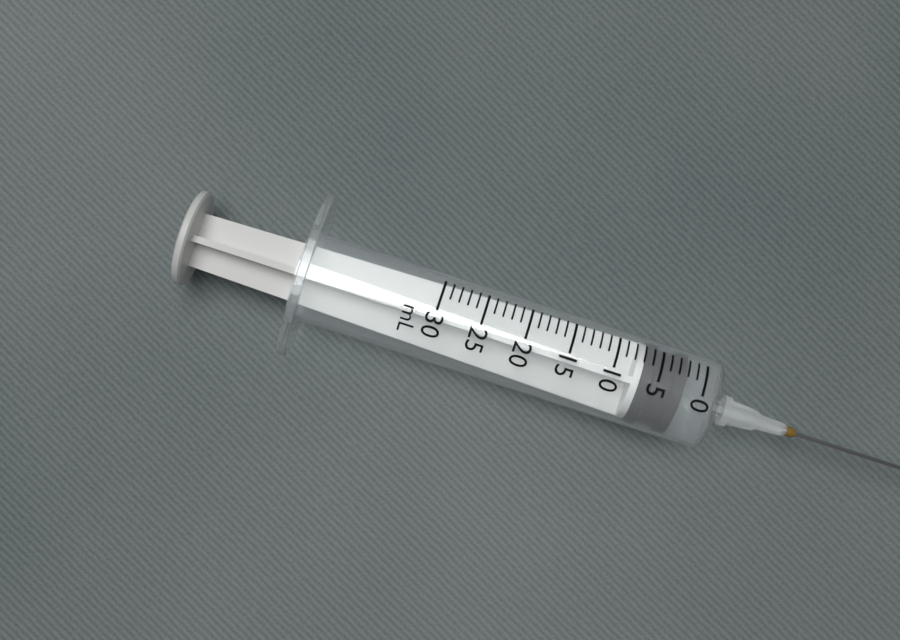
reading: 2 mL
